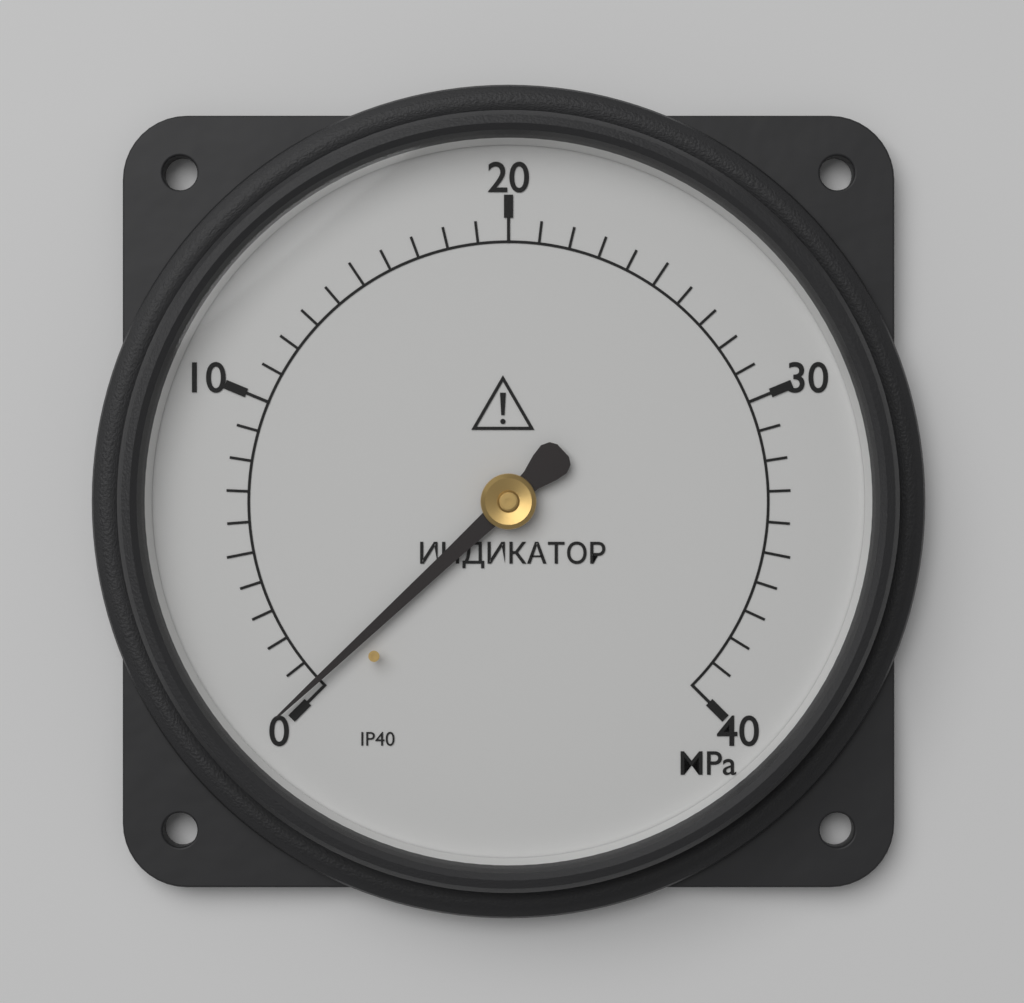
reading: 0.3 MPa
